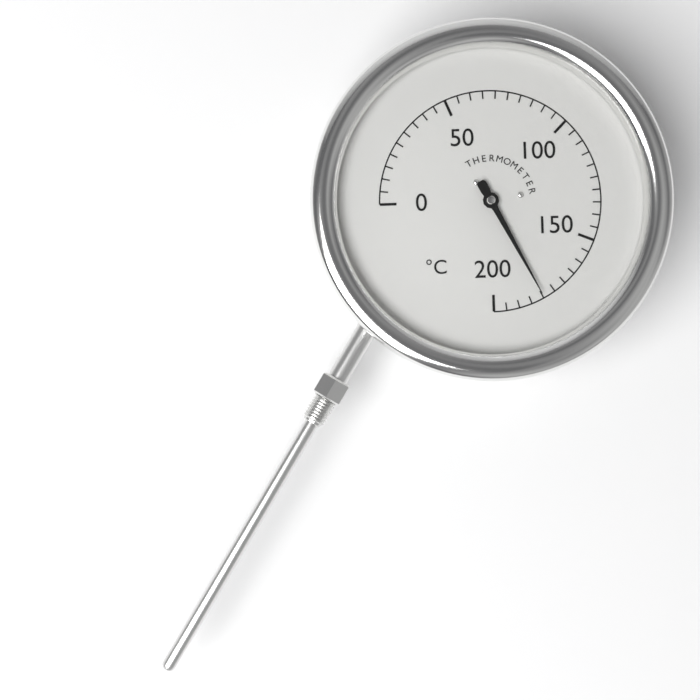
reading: 180 °C
